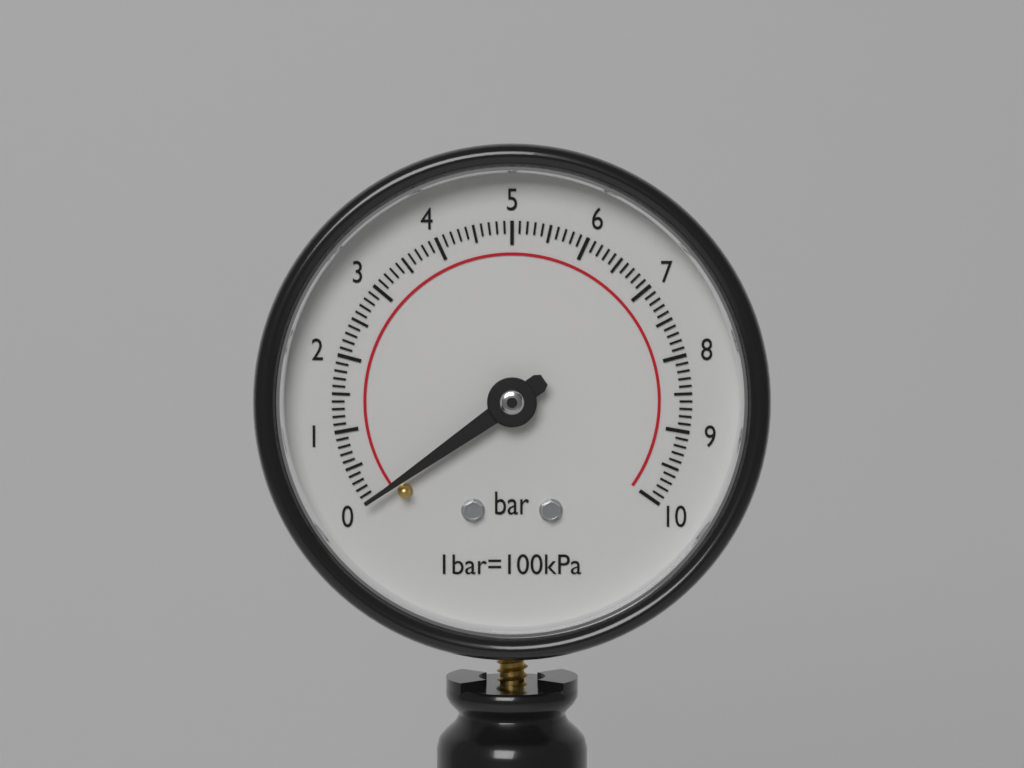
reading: 0.0 bar
